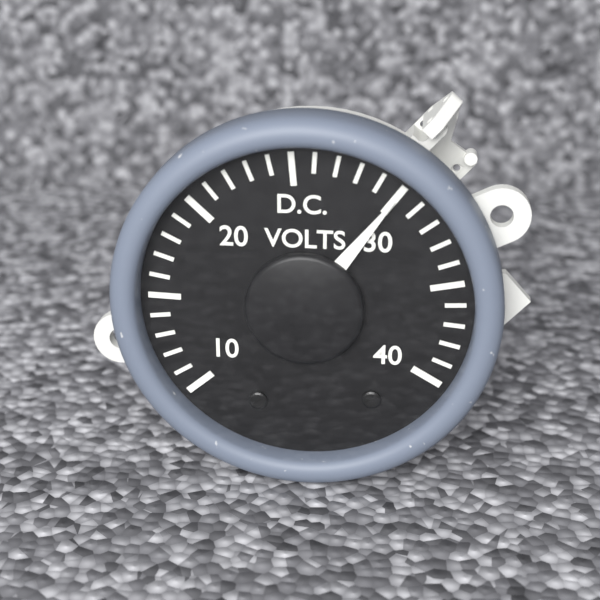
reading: 30 V
